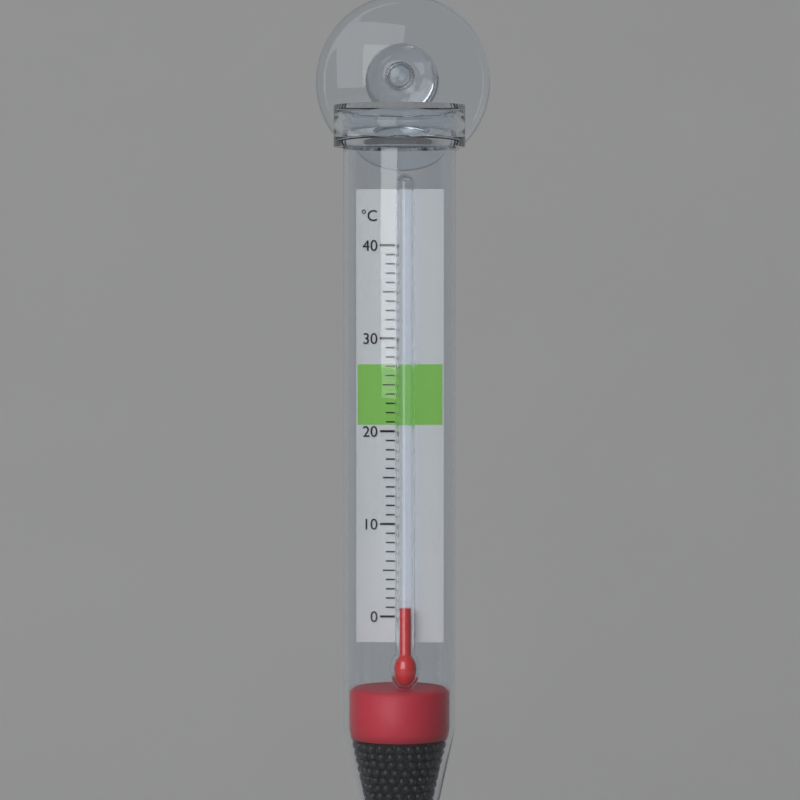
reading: 1 °C
